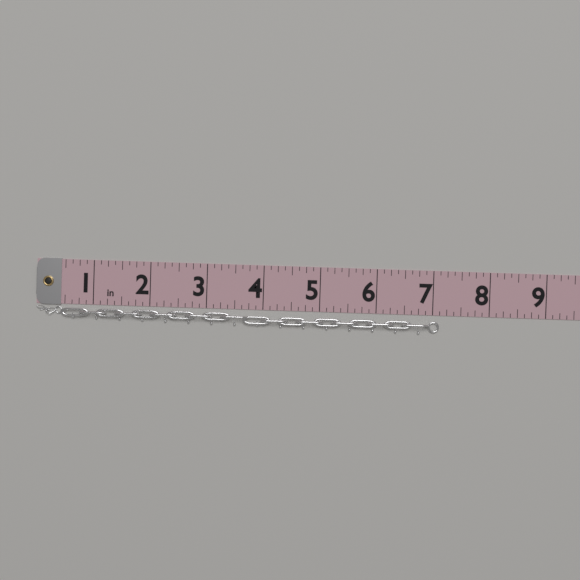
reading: 7.125 in
